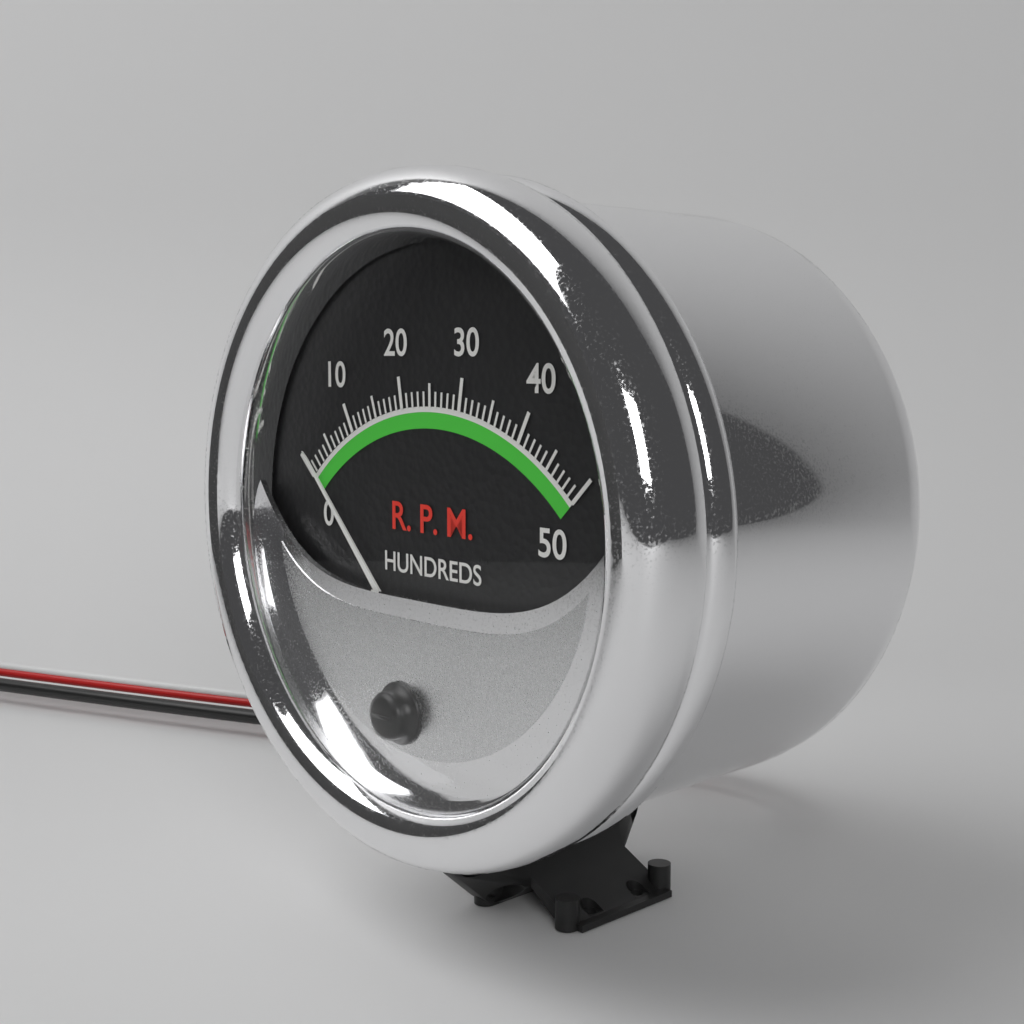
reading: 1 RPM x100
